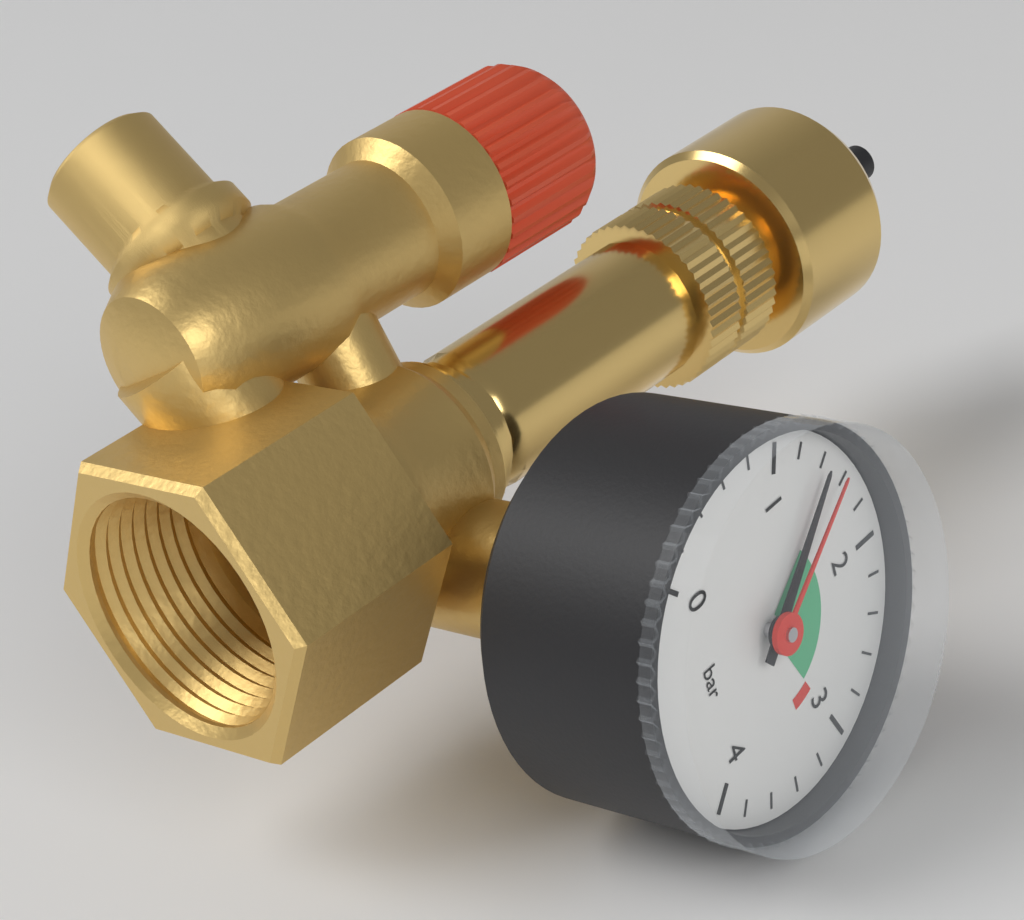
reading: 1.4 bar
